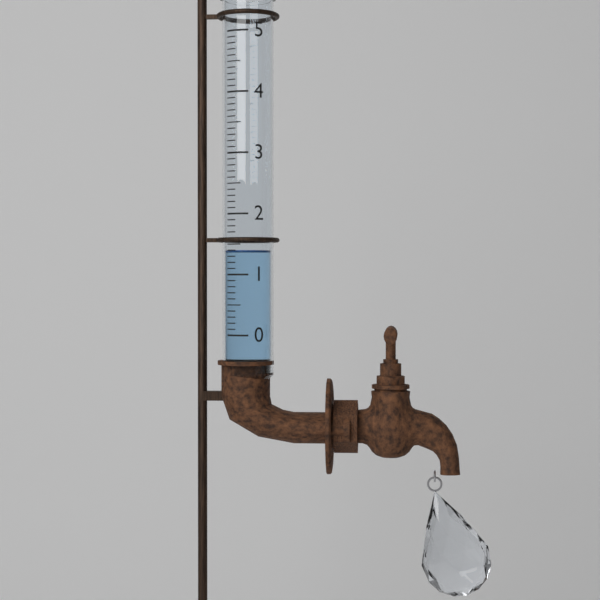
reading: 1.4 (no unit)
